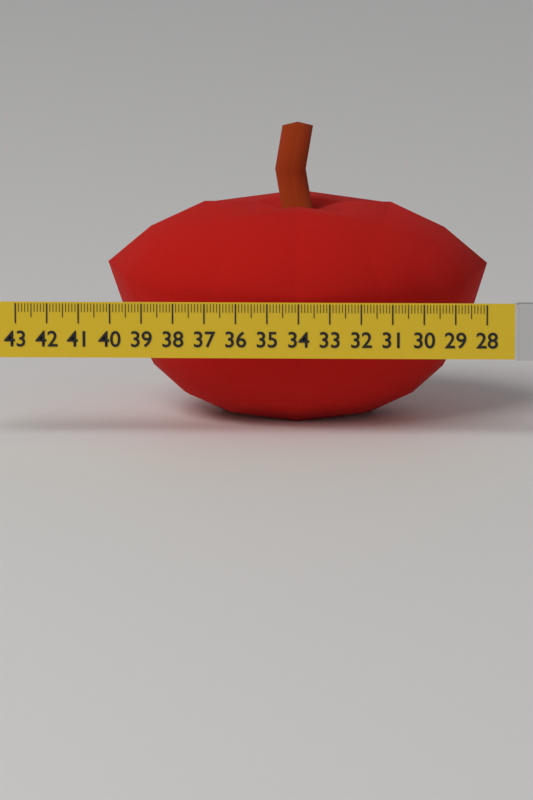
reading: 40.2 (no unit)
